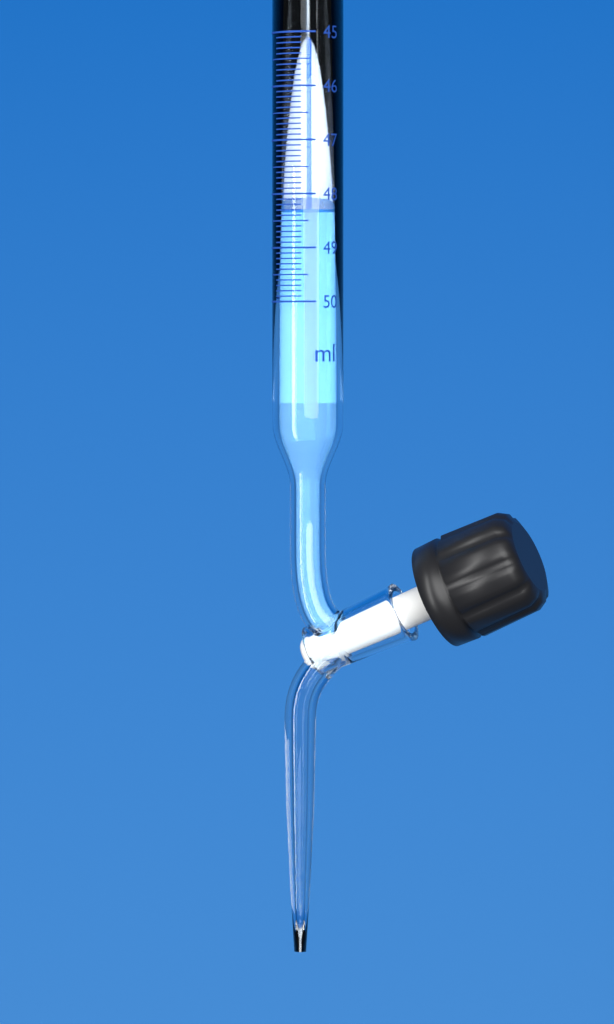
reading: 48.3 ml
